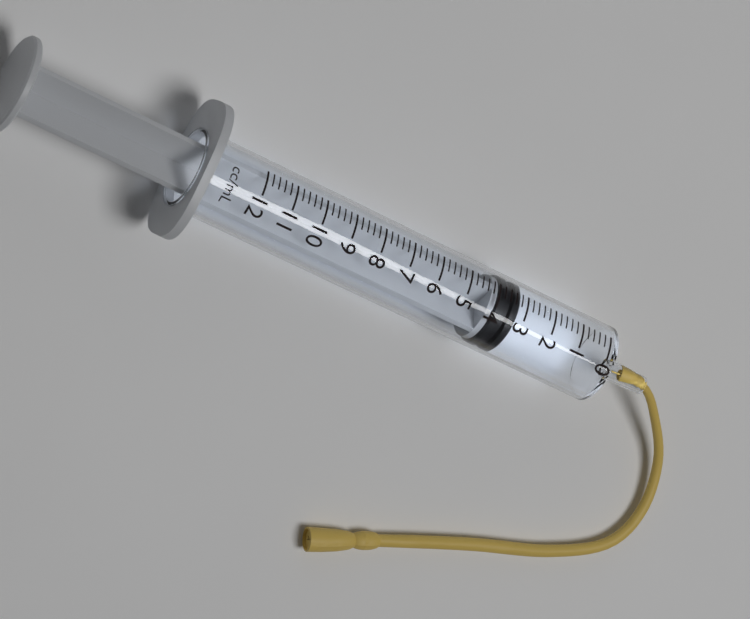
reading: 3.2 ml
